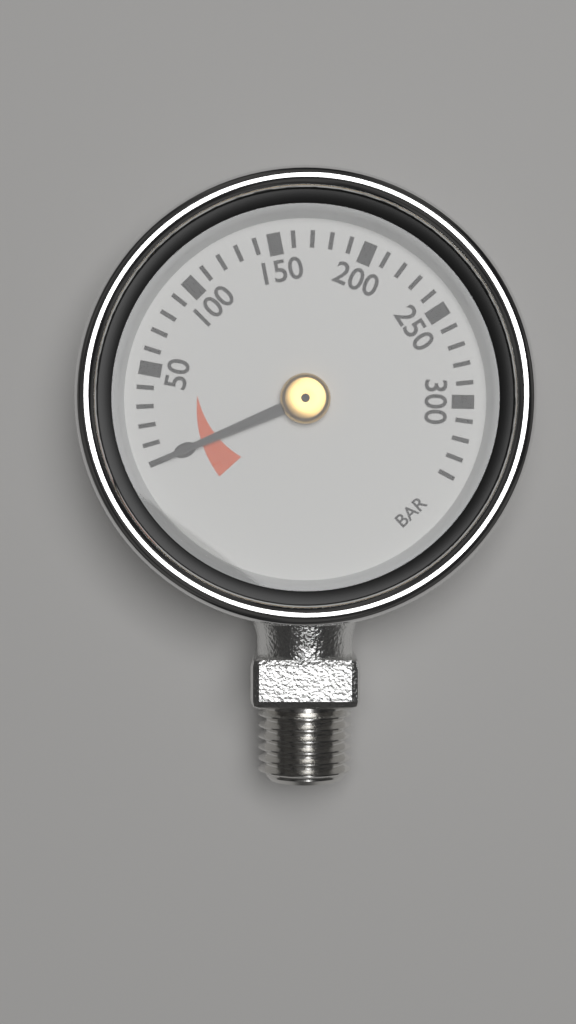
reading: 0 bar
